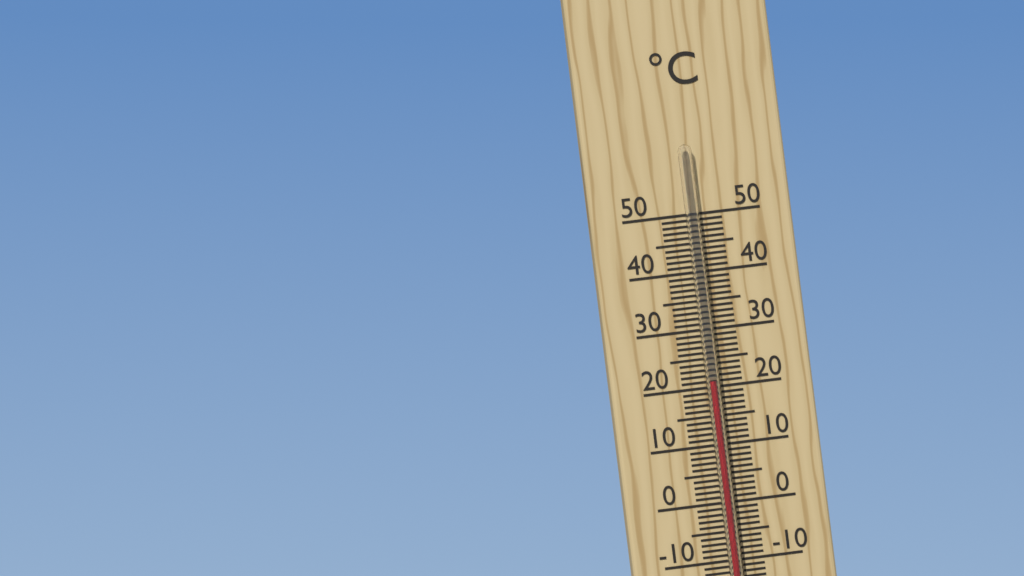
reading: 21 °C
